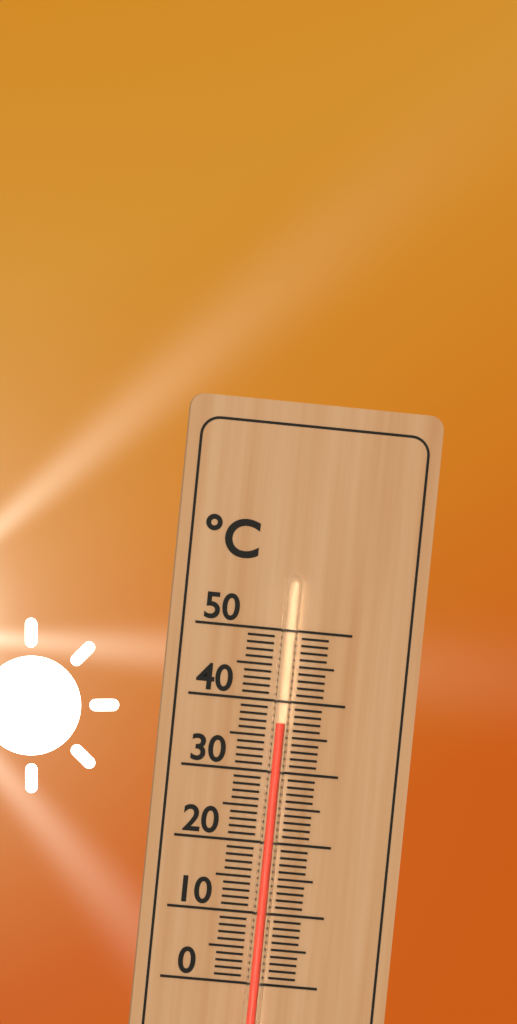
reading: 37 °C
